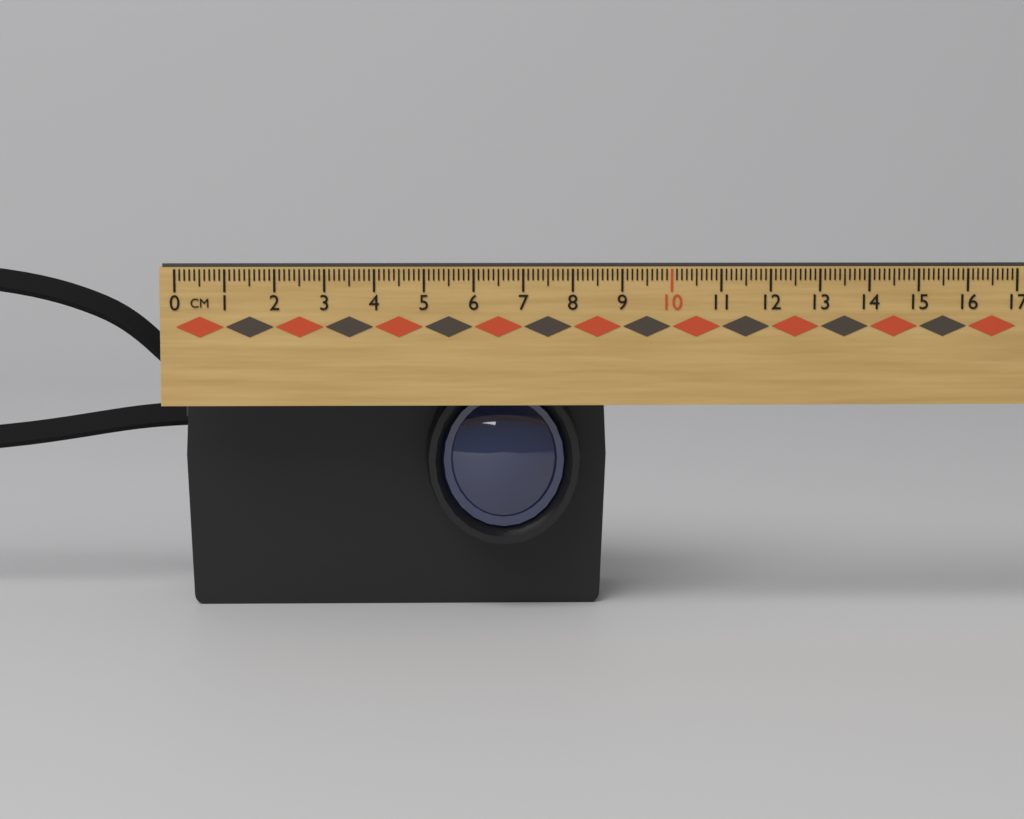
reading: 8.8 cm
